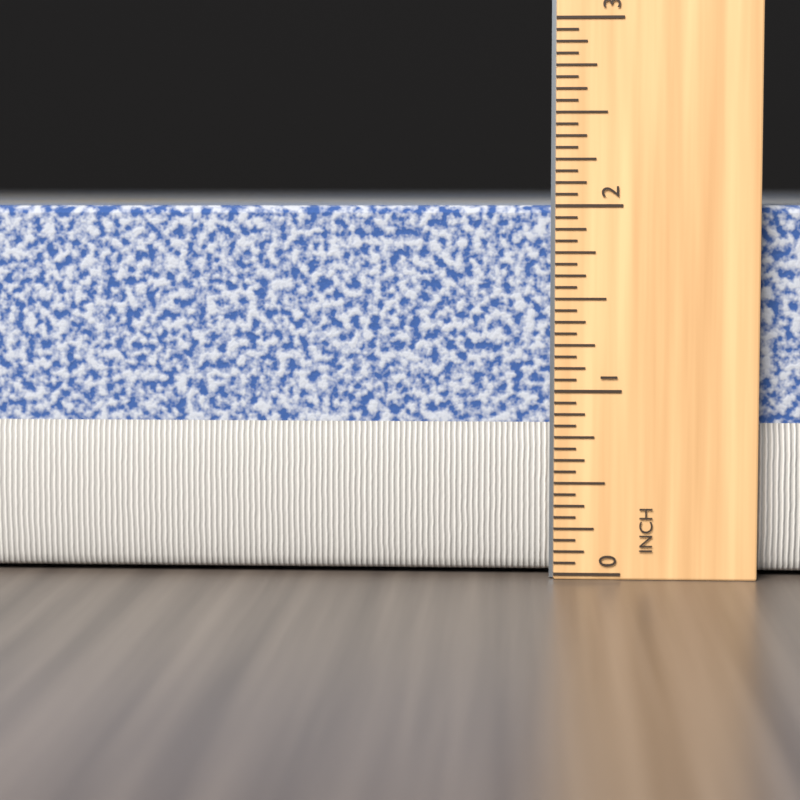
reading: 2.0000 in
